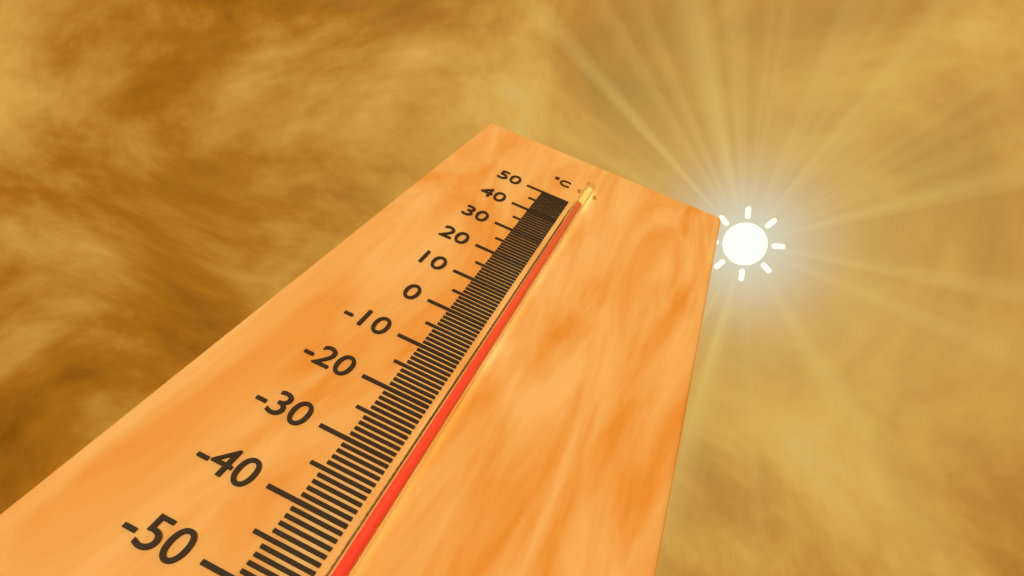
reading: 48 °C
